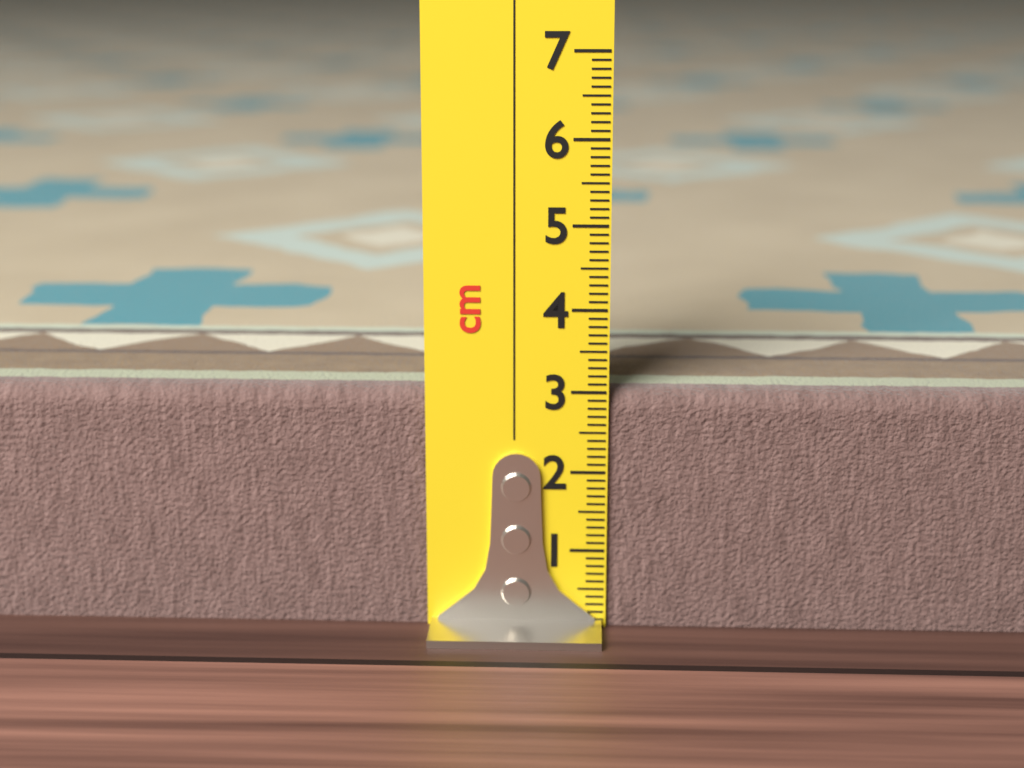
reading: 3.0 cm
